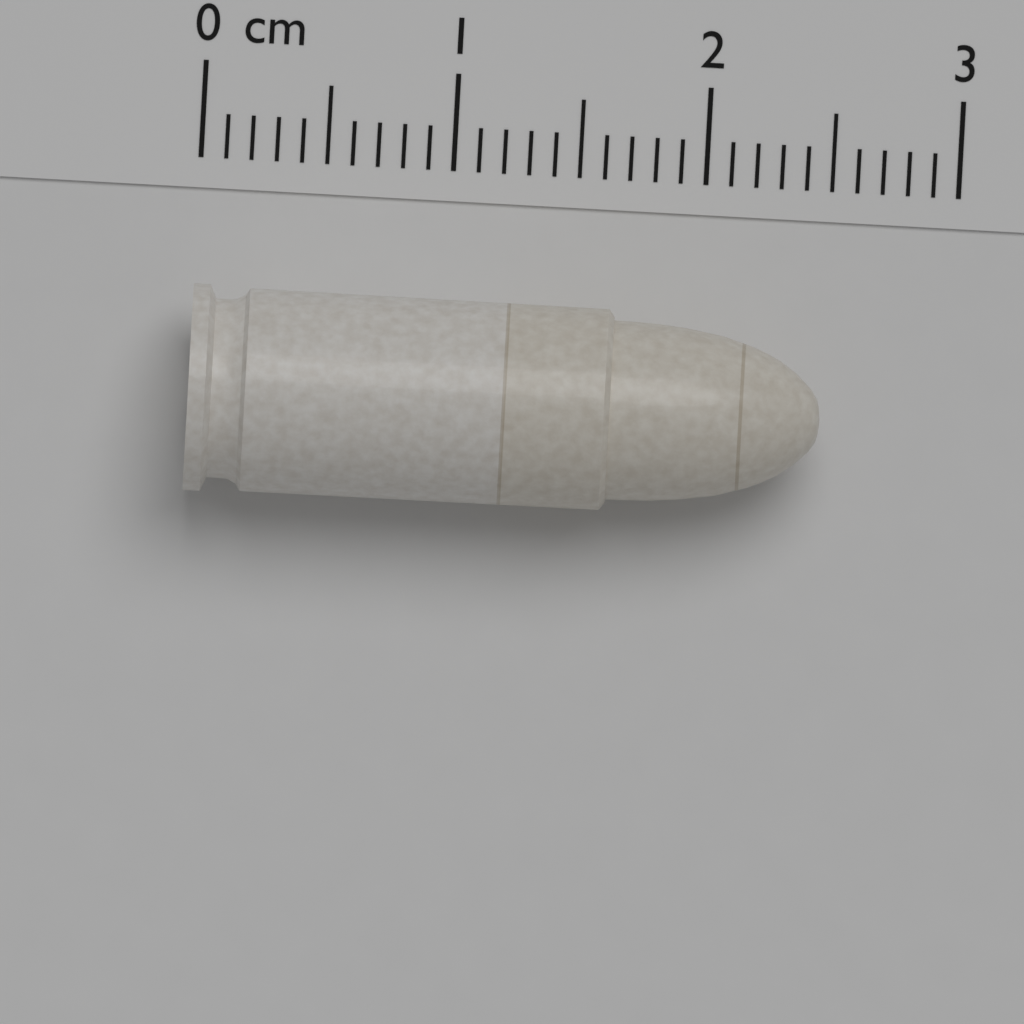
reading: 2.5 cm
